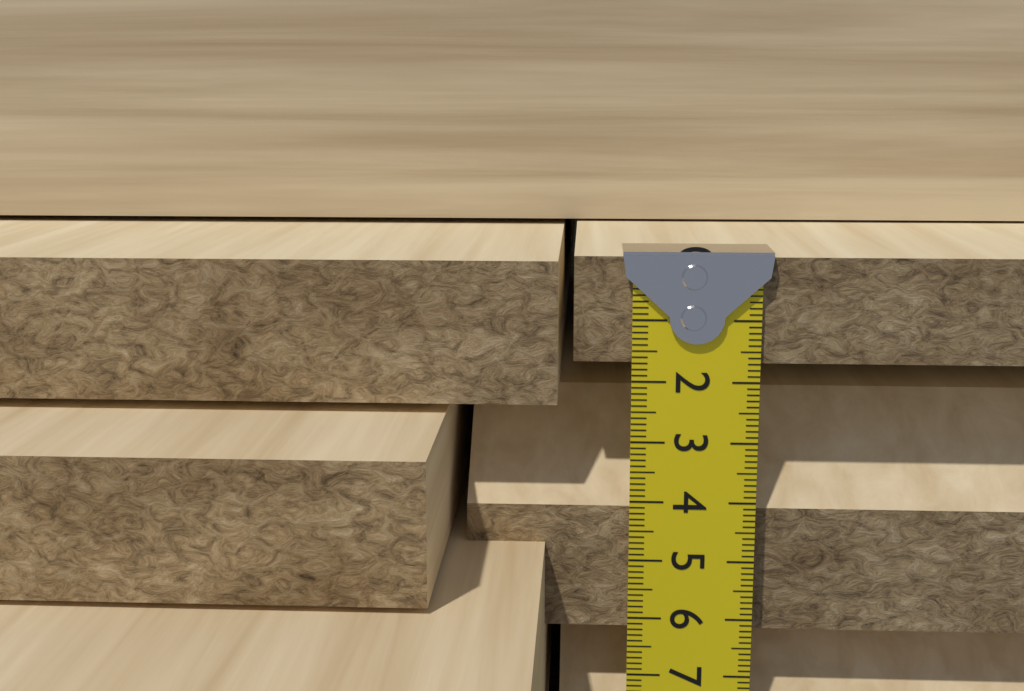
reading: 1.7 cm
